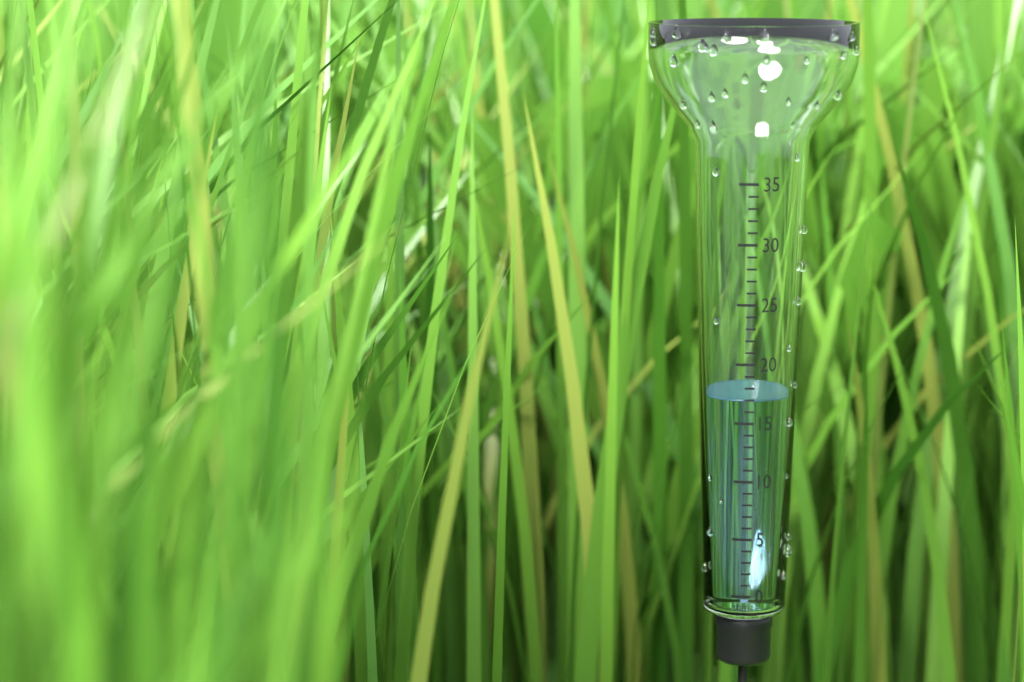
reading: 17 mm
